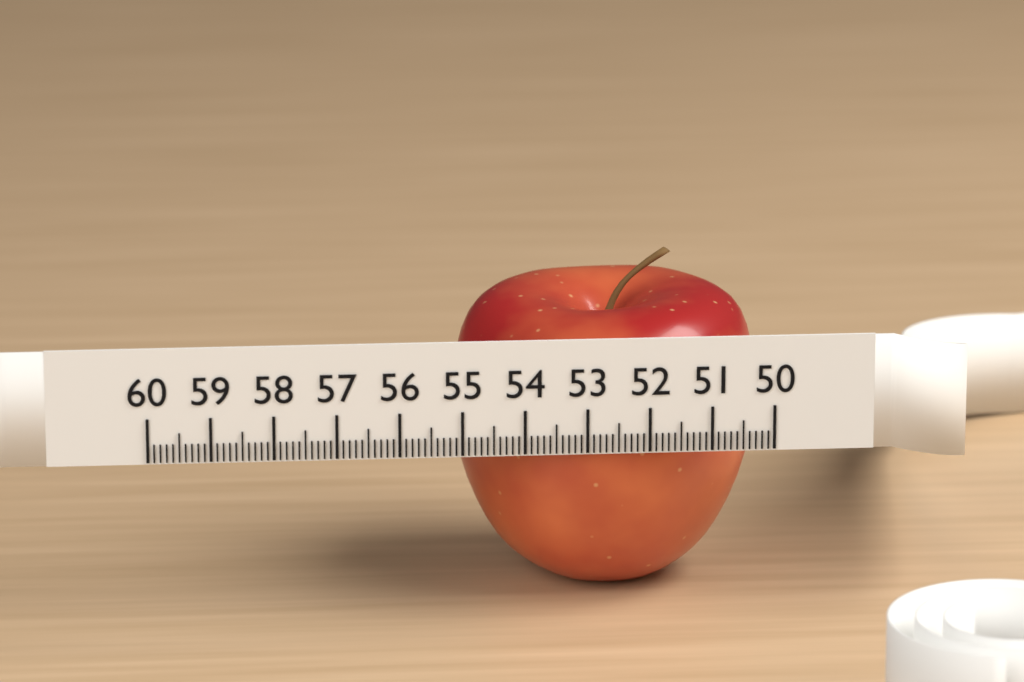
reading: 55.0 (no unit)
